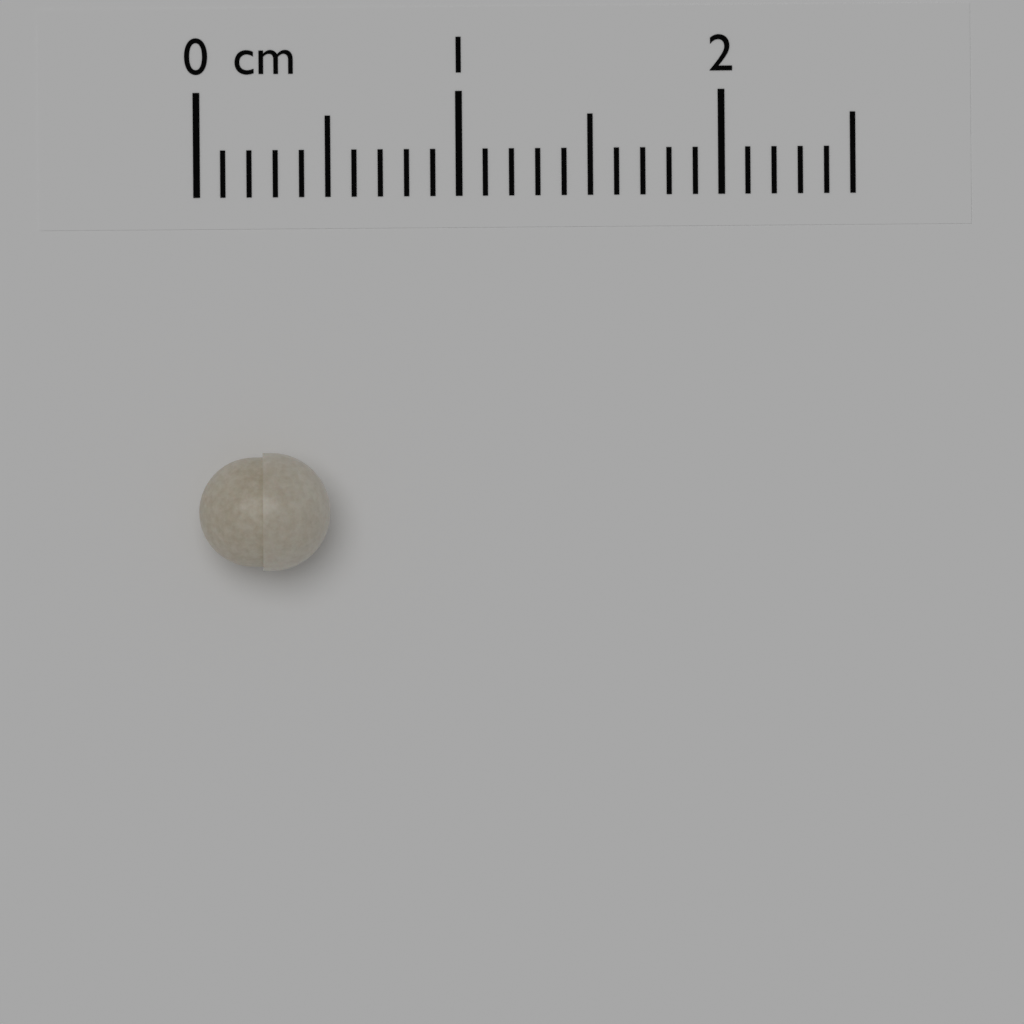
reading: 0.5 cm
